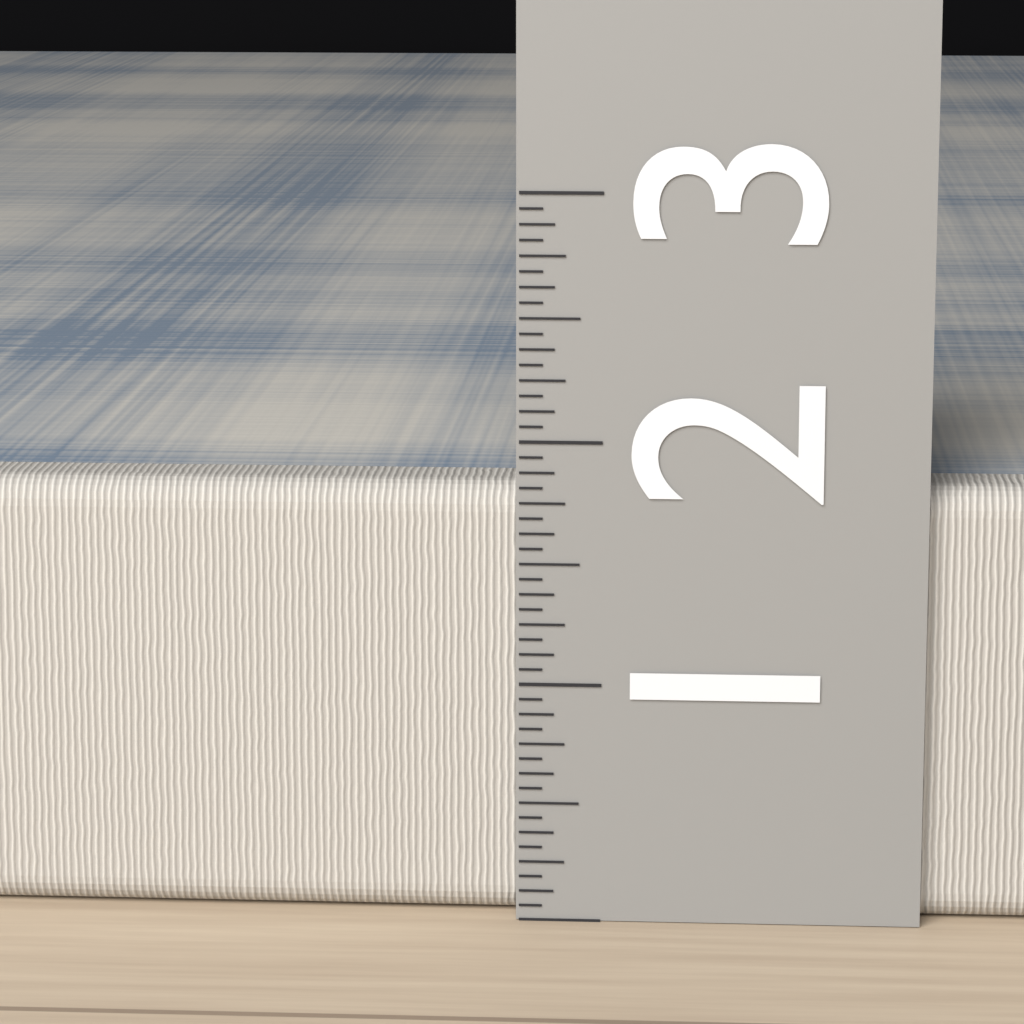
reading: 1.8125 (no unit)
